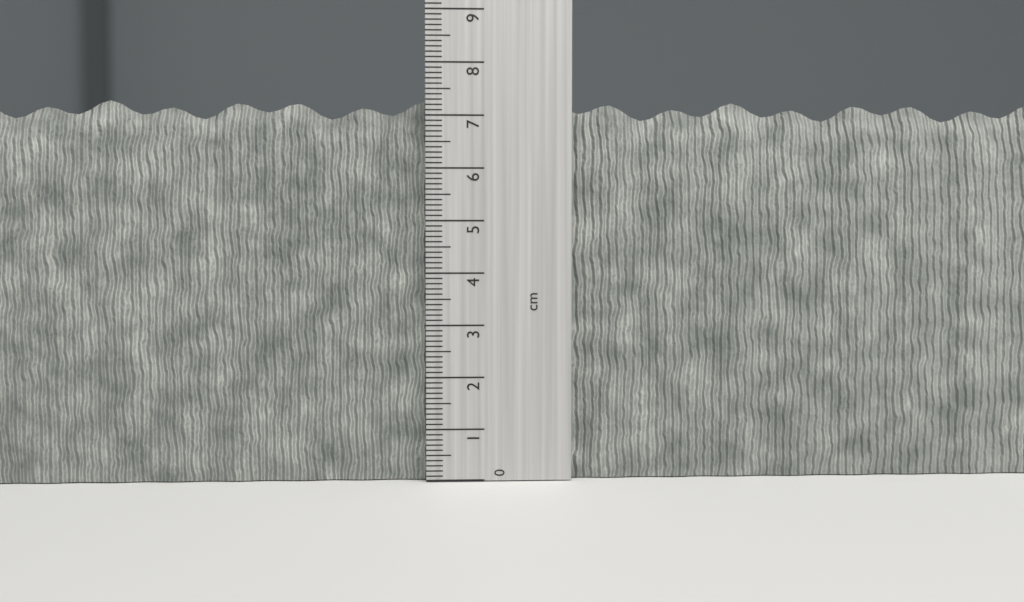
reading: 7.3 cm
